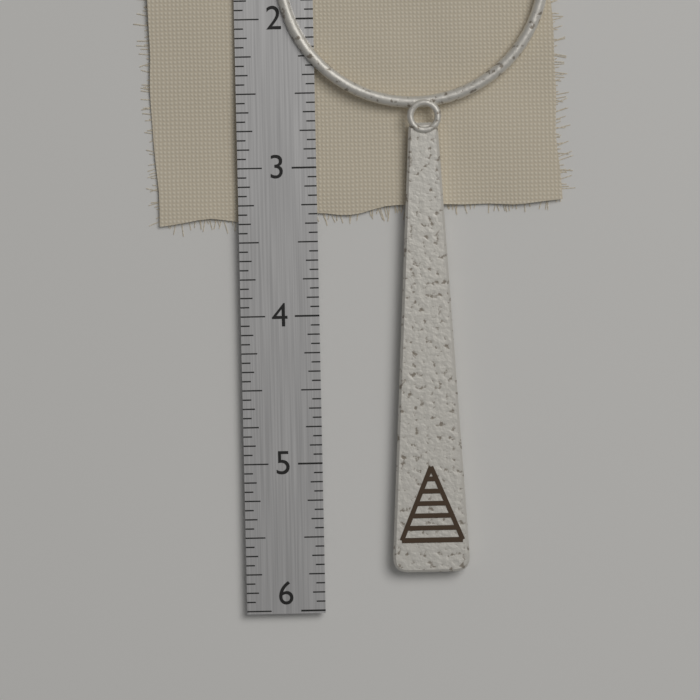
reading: 5.7500 in
